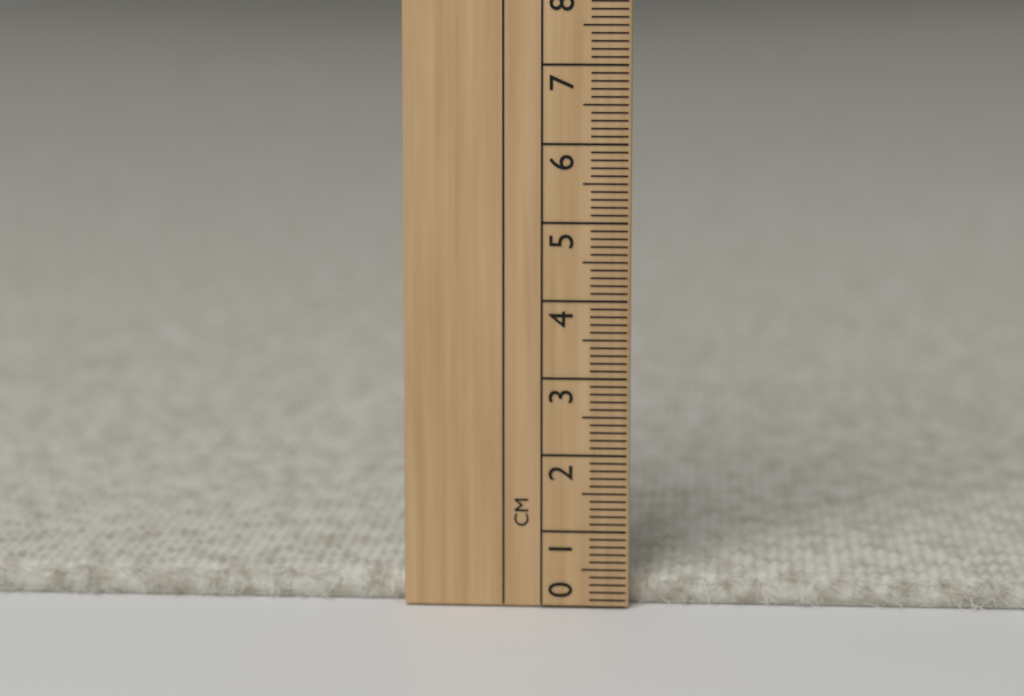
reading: 0.4 cm
